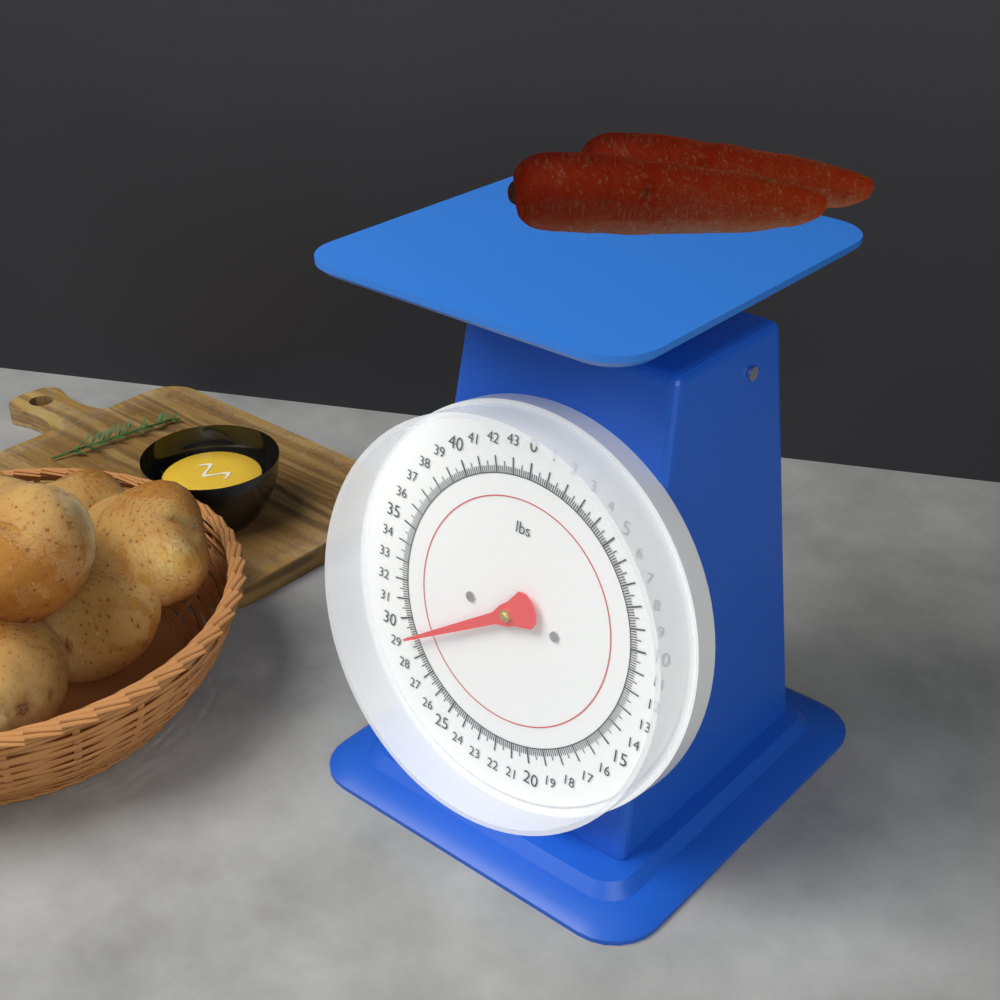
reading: 29.000 lbs
